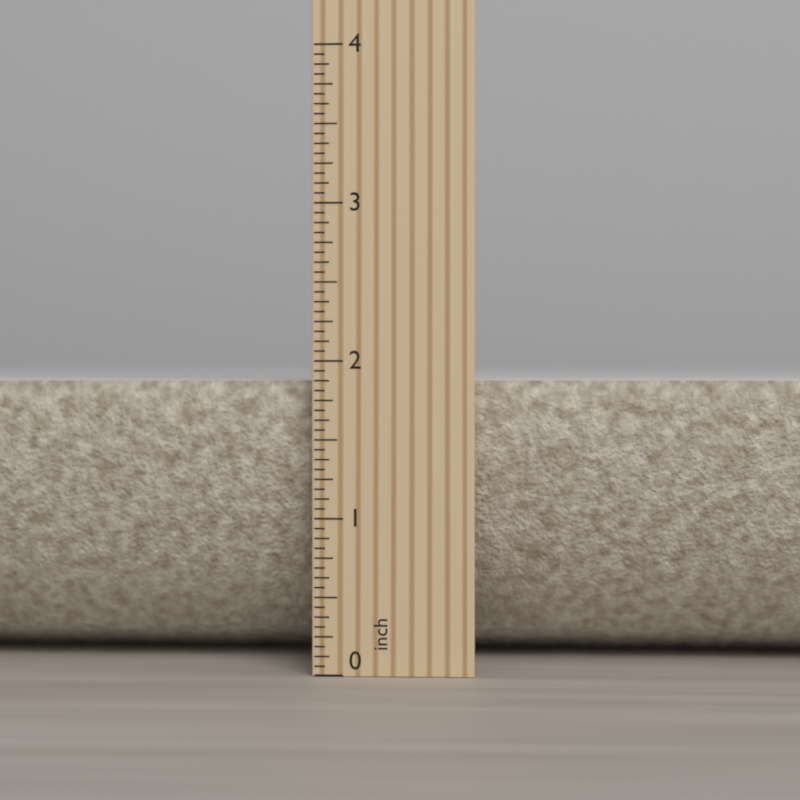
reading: 1.8750 inch
